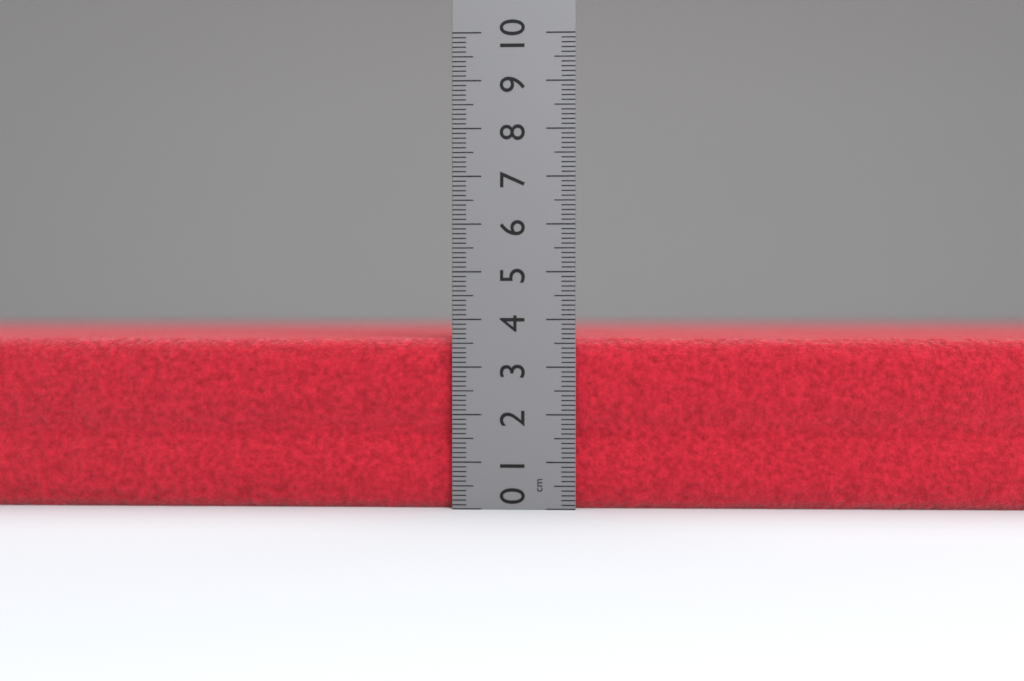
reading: 3.6 cm
